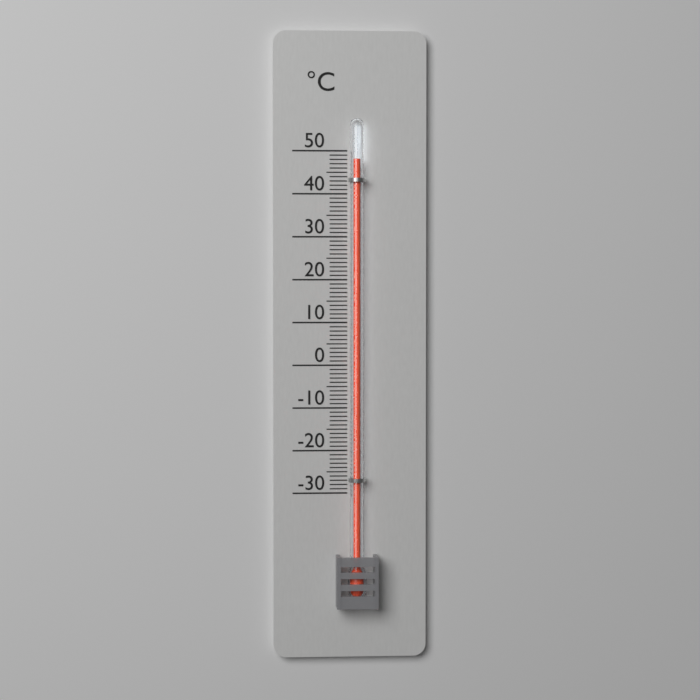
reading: 48 °C
